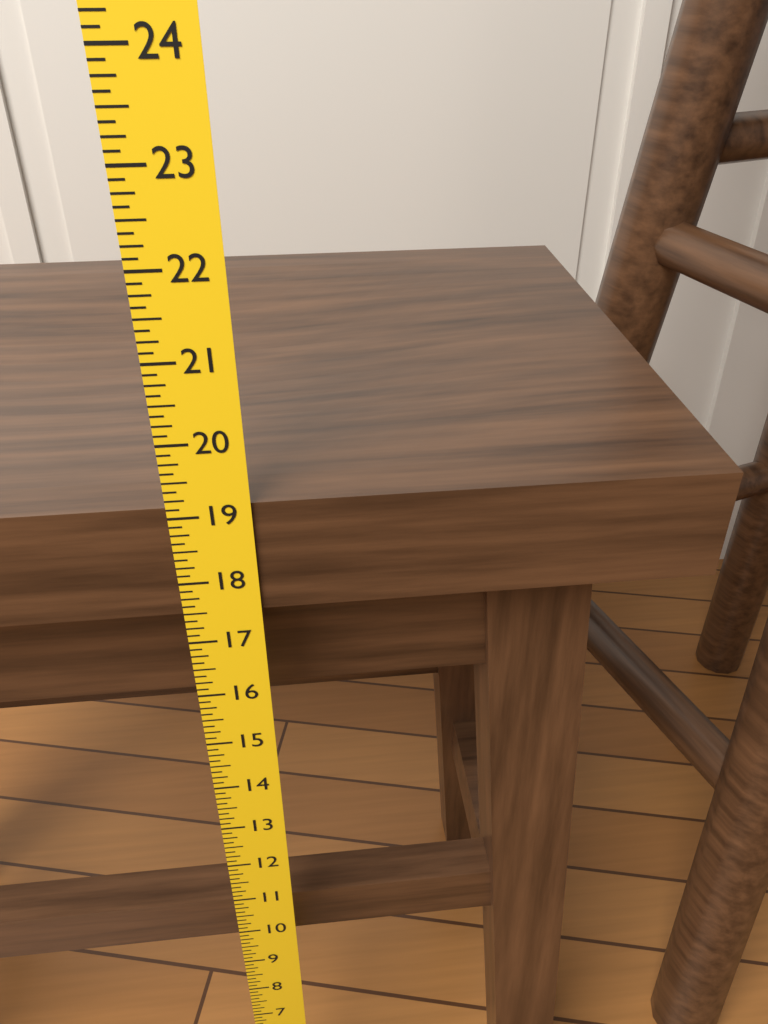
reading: 19.125 in
